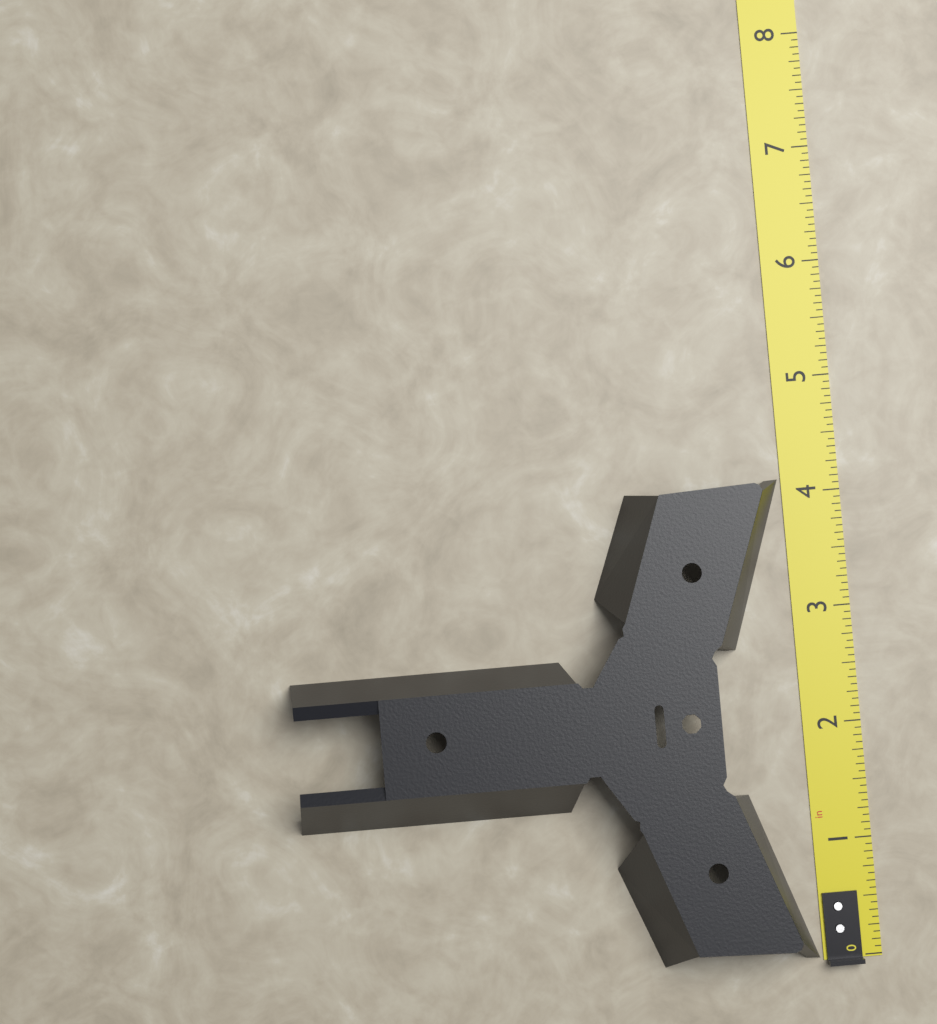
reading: 4.1250 in
